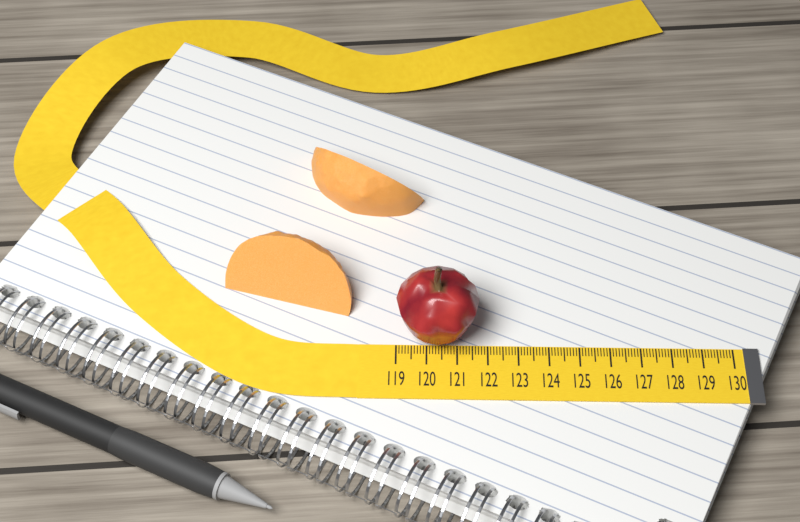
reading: 121.7 (no unit)
